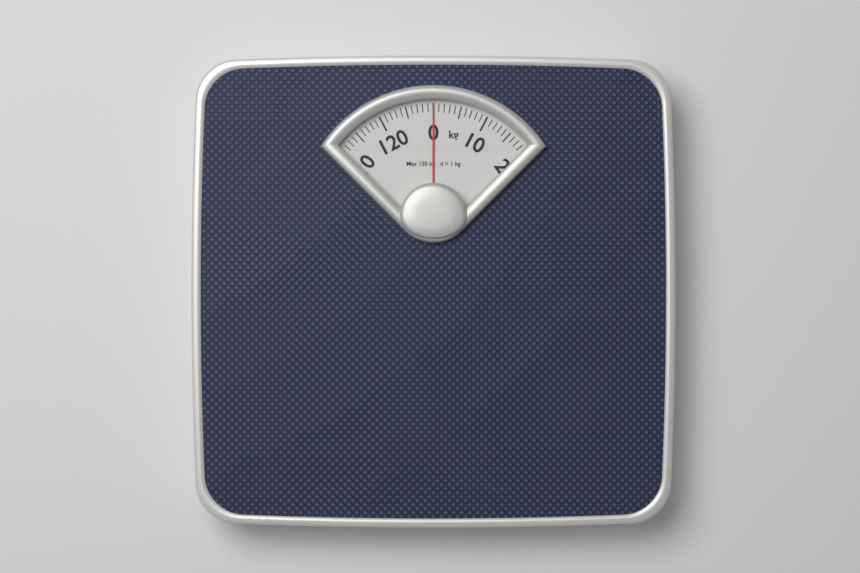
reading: 0 kg
